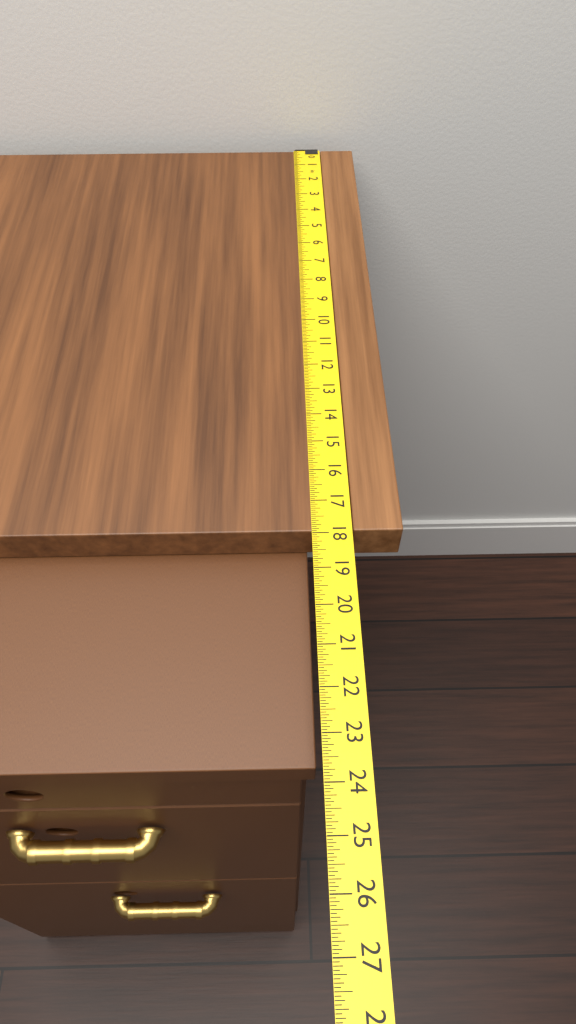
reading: 17.9375 in
